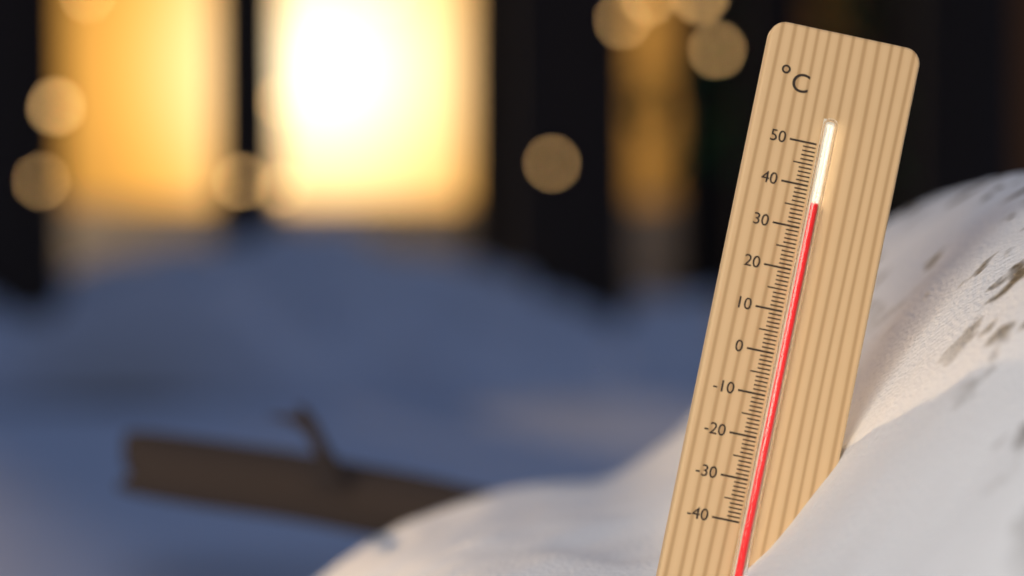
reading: 36 °C
